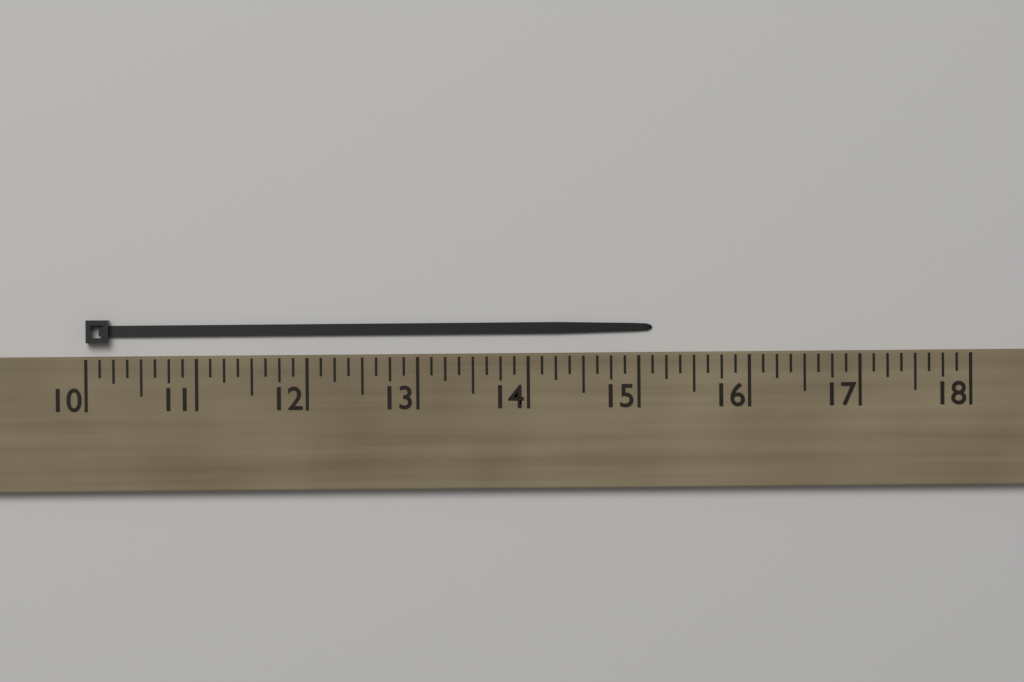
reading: 15.125 (no unit)
